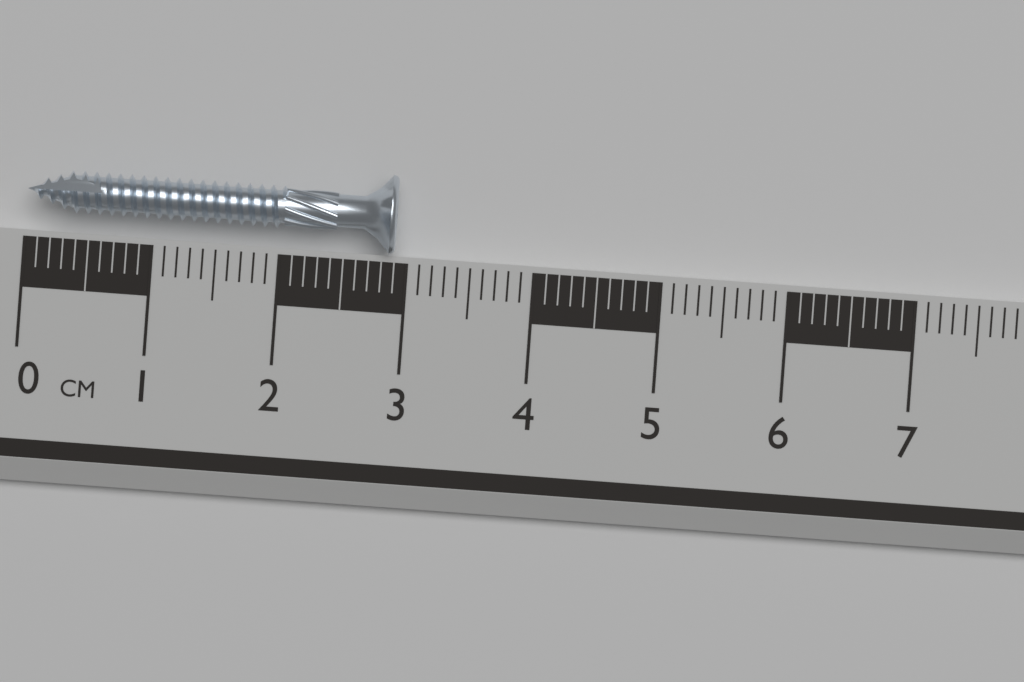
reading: 2.9 cm
